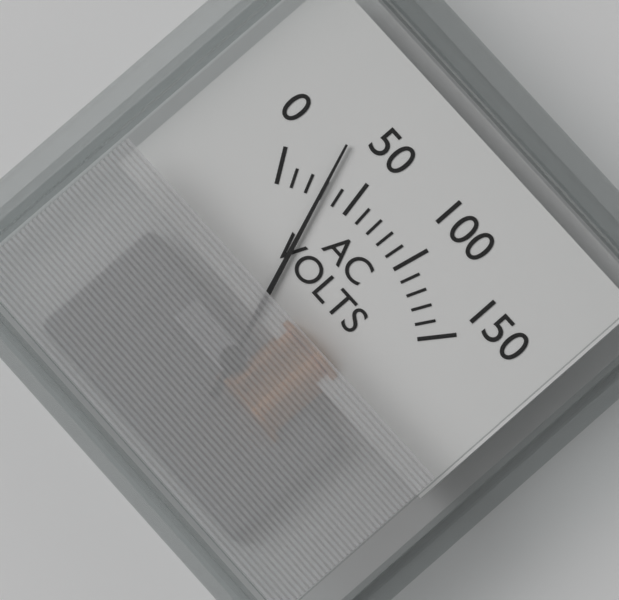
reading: 30 V
